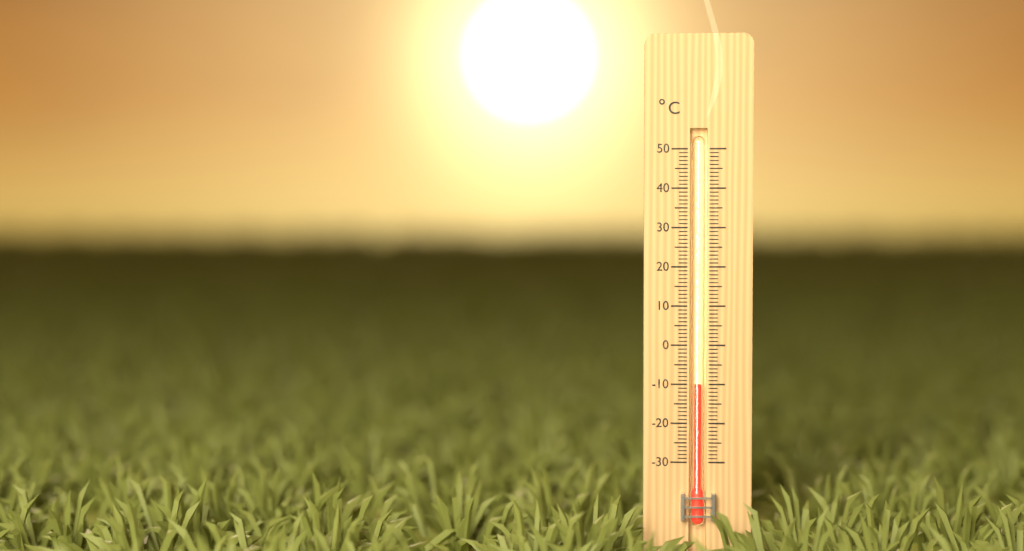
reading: -10 °C
